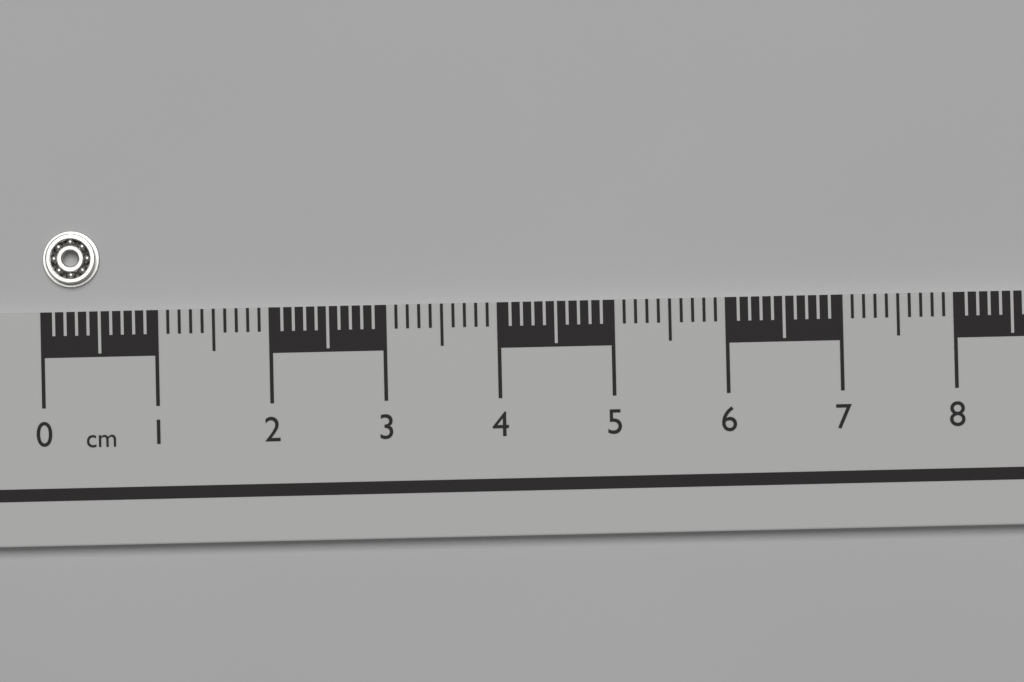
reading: 0.5 cm
